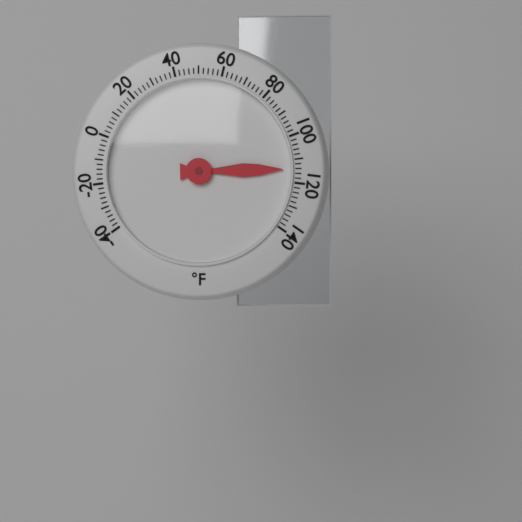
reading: 114 °F
